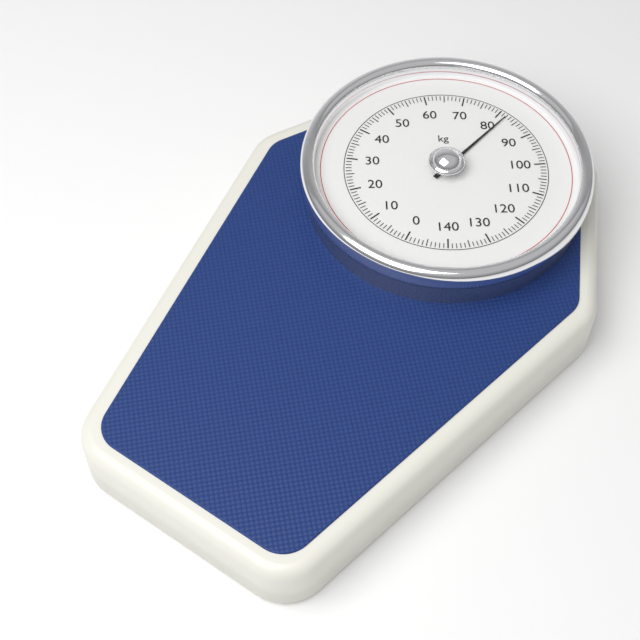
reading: 82 kg
